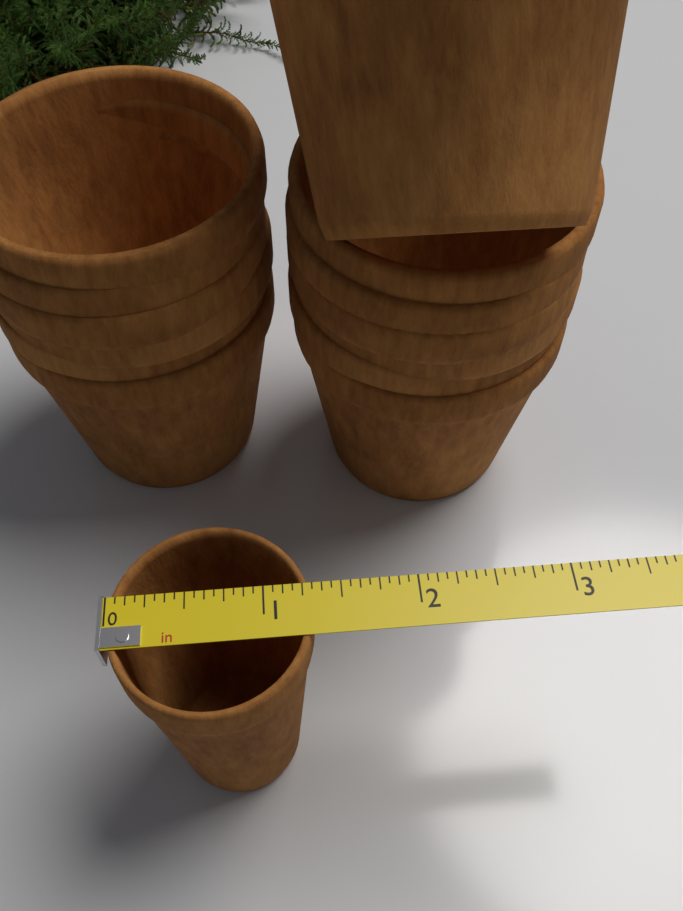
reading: 1.3125 in
